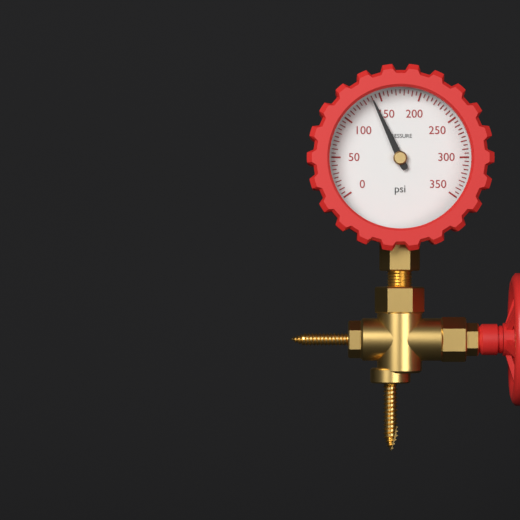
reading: 140 psi
